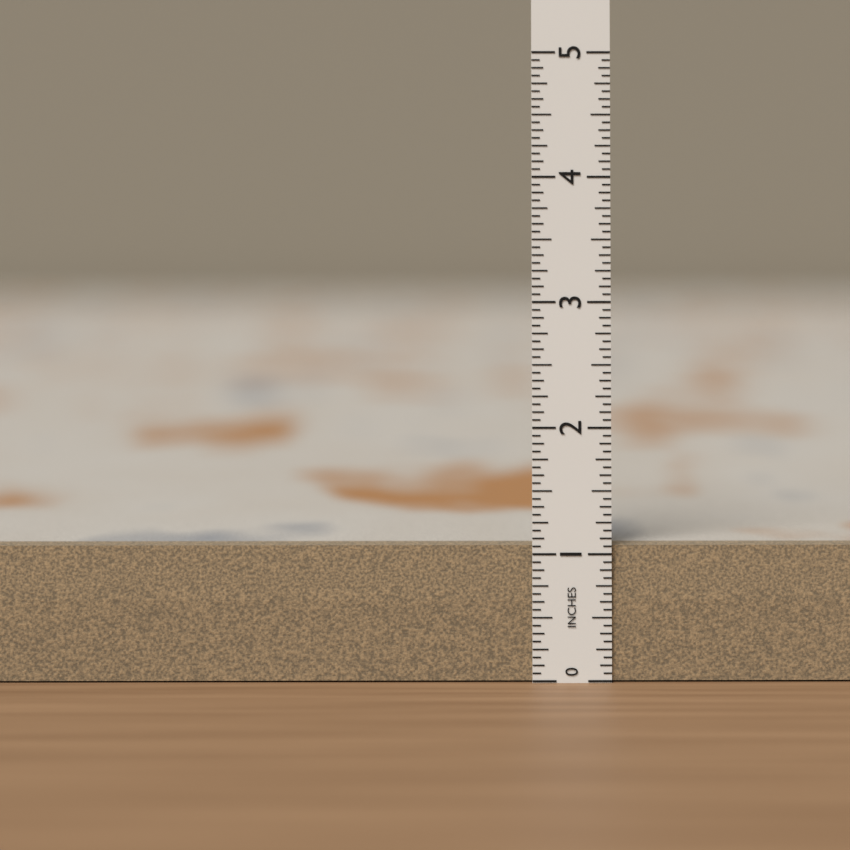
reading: 1.0625 in
